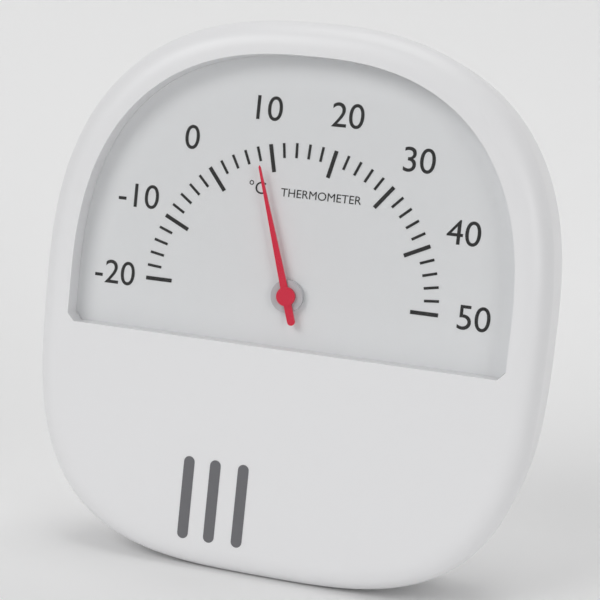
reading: 8 °C
